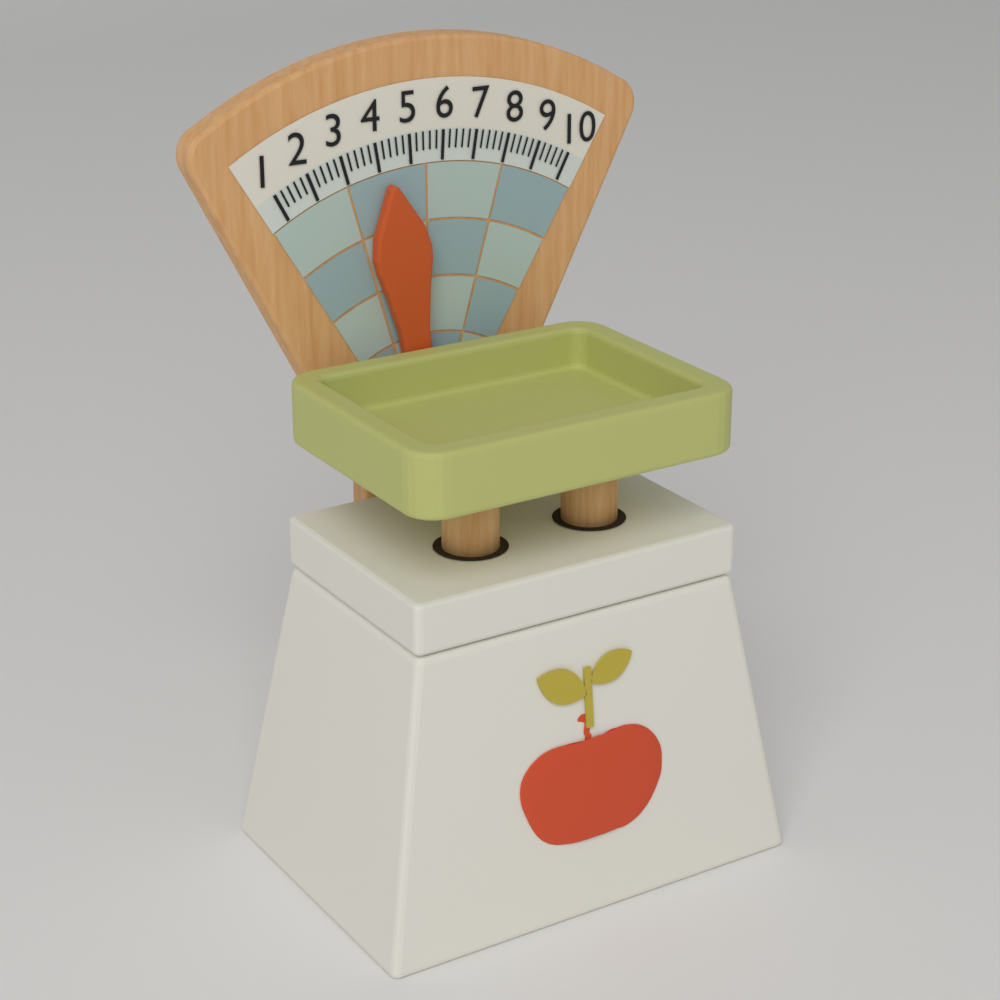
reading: 4.2 (no unit)
